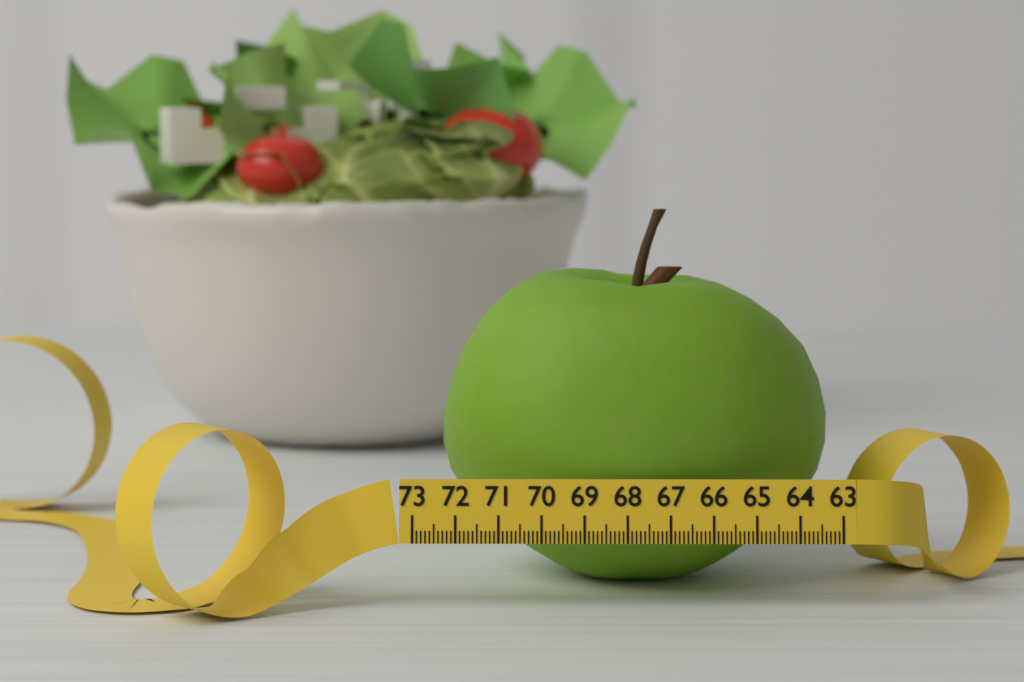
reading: 72.4 (no unit)
